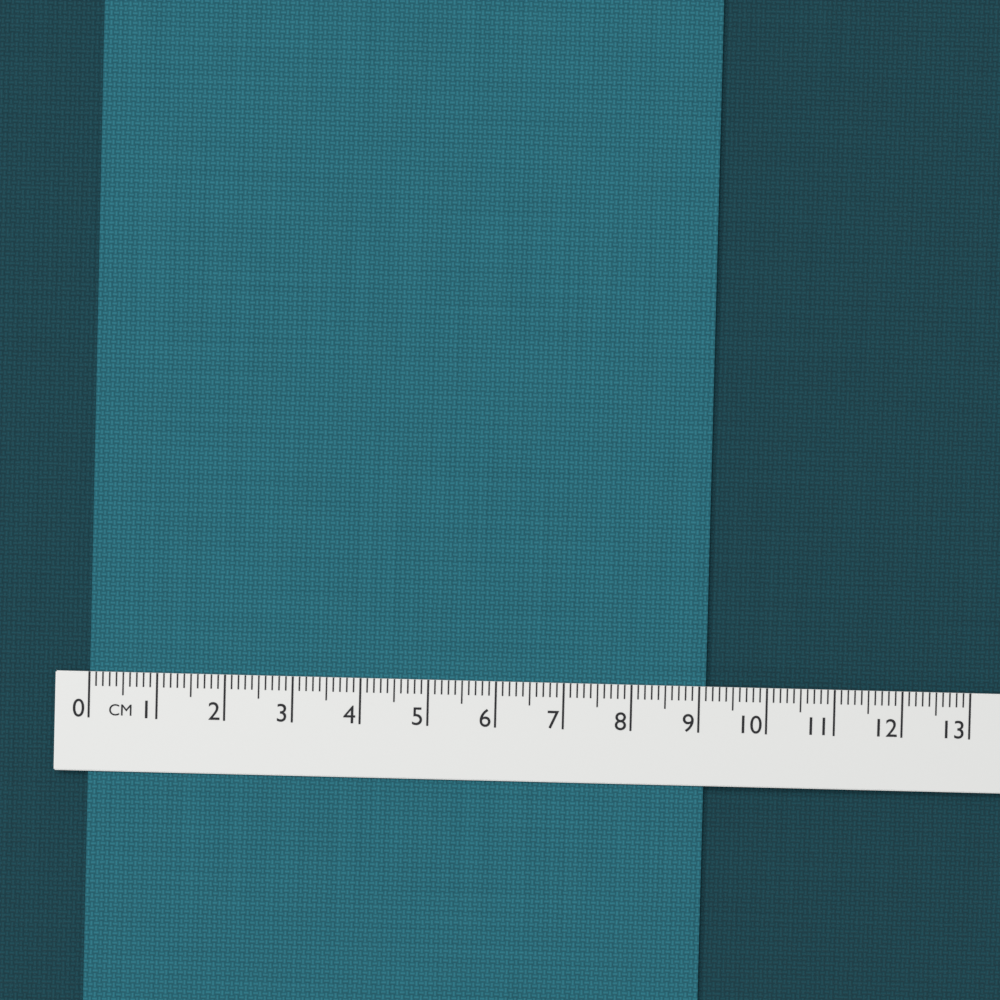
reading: 9.1 cm
